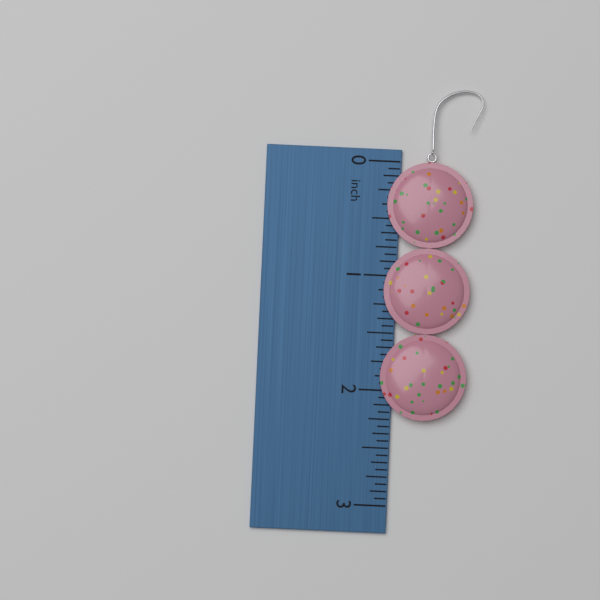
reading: 2.2500 inch
